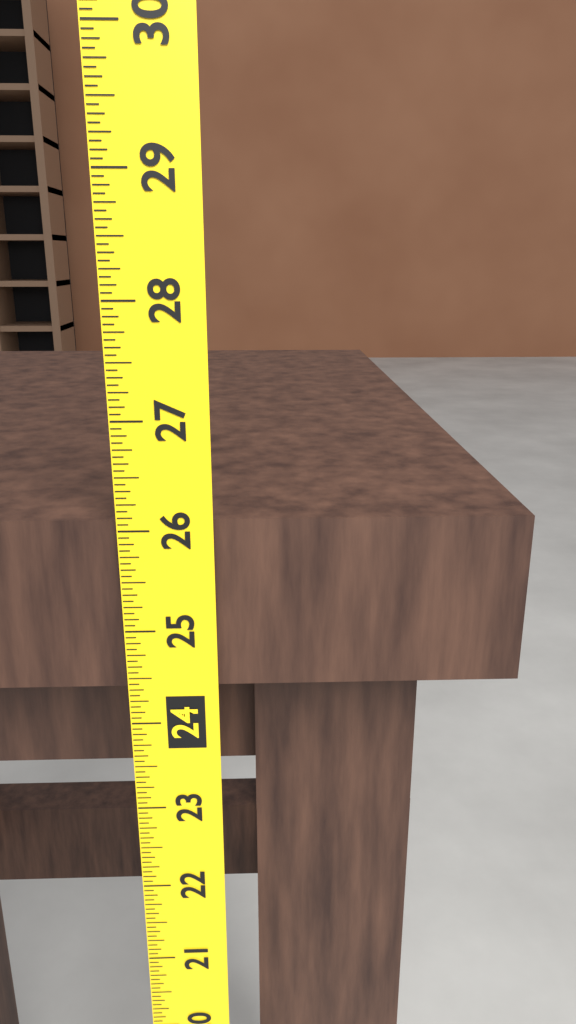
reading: 26.0625 (no unit)
